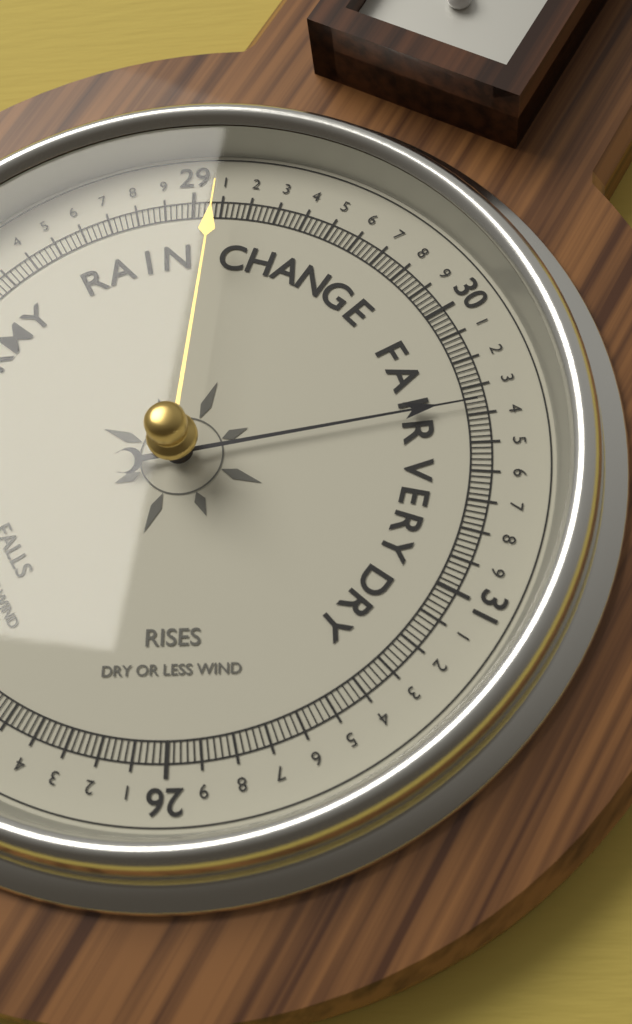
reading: 30.36 (no unit)
